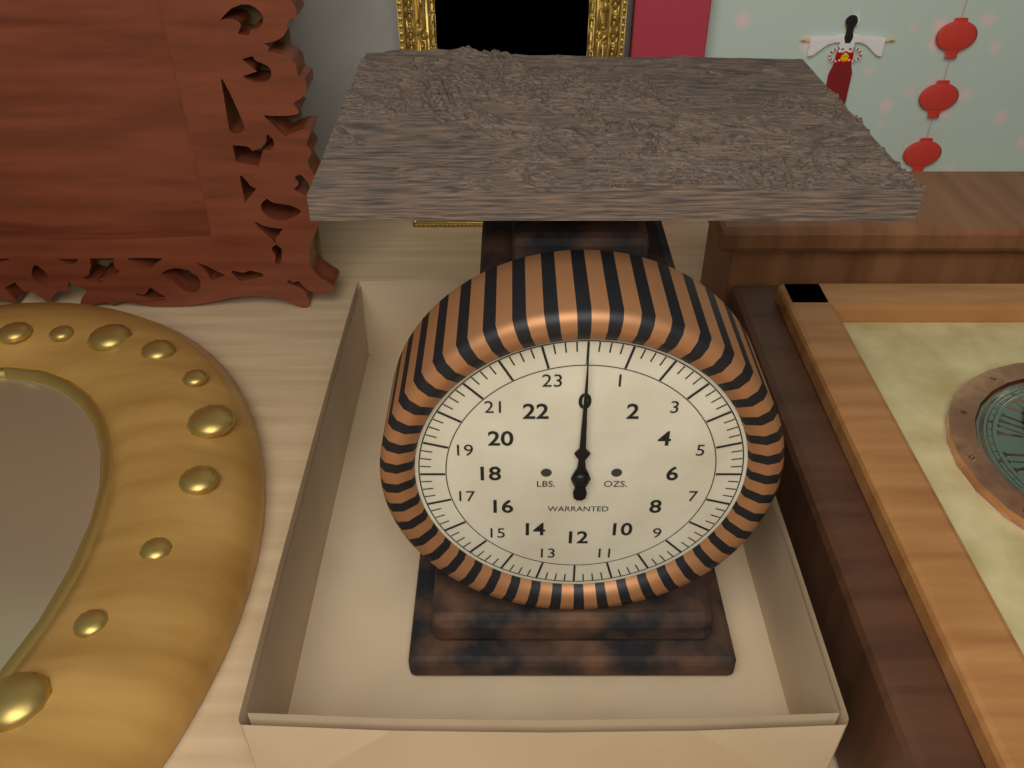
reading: 0.00 lbs
